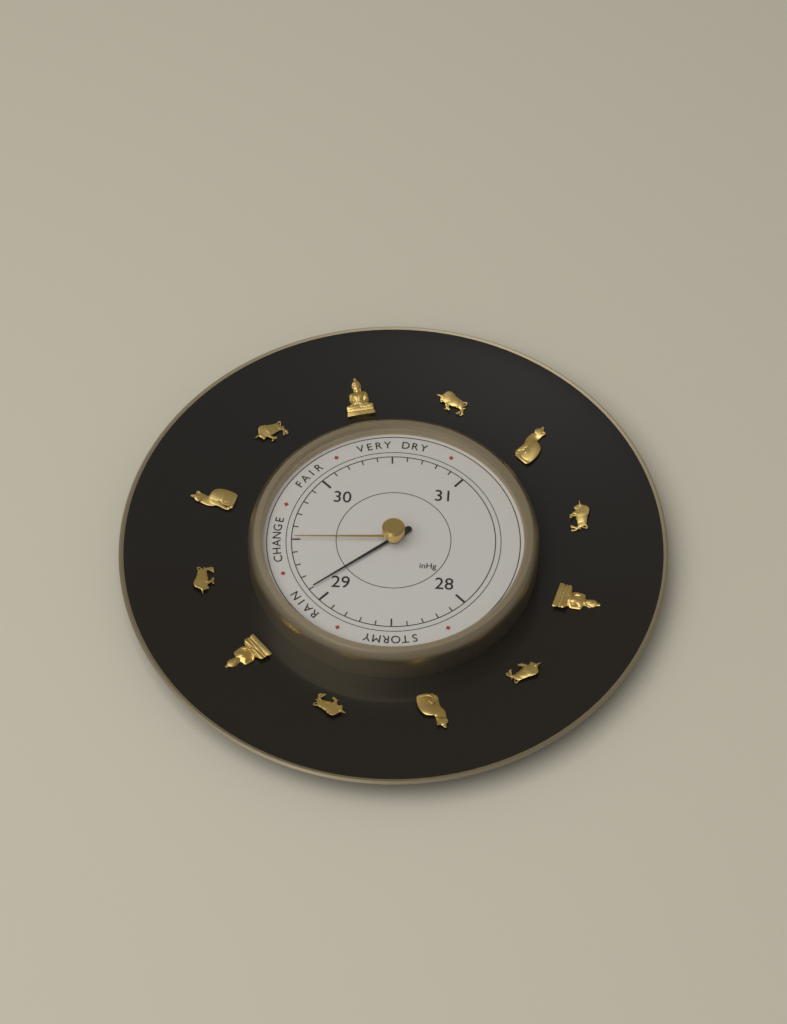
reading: 29.1 inHg
